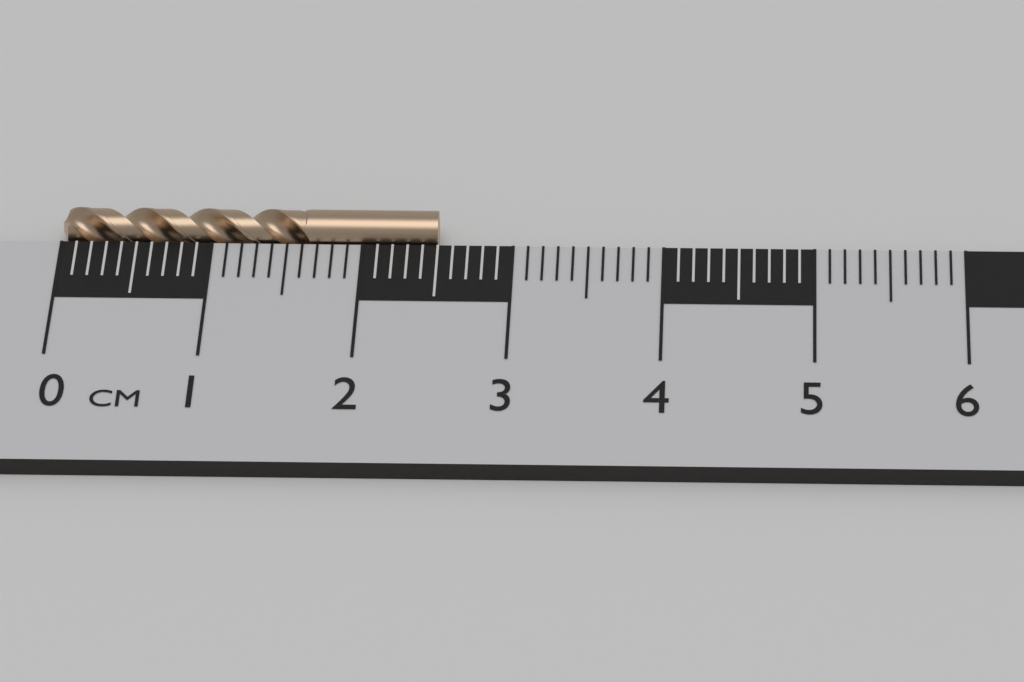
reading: 2.5 cm
